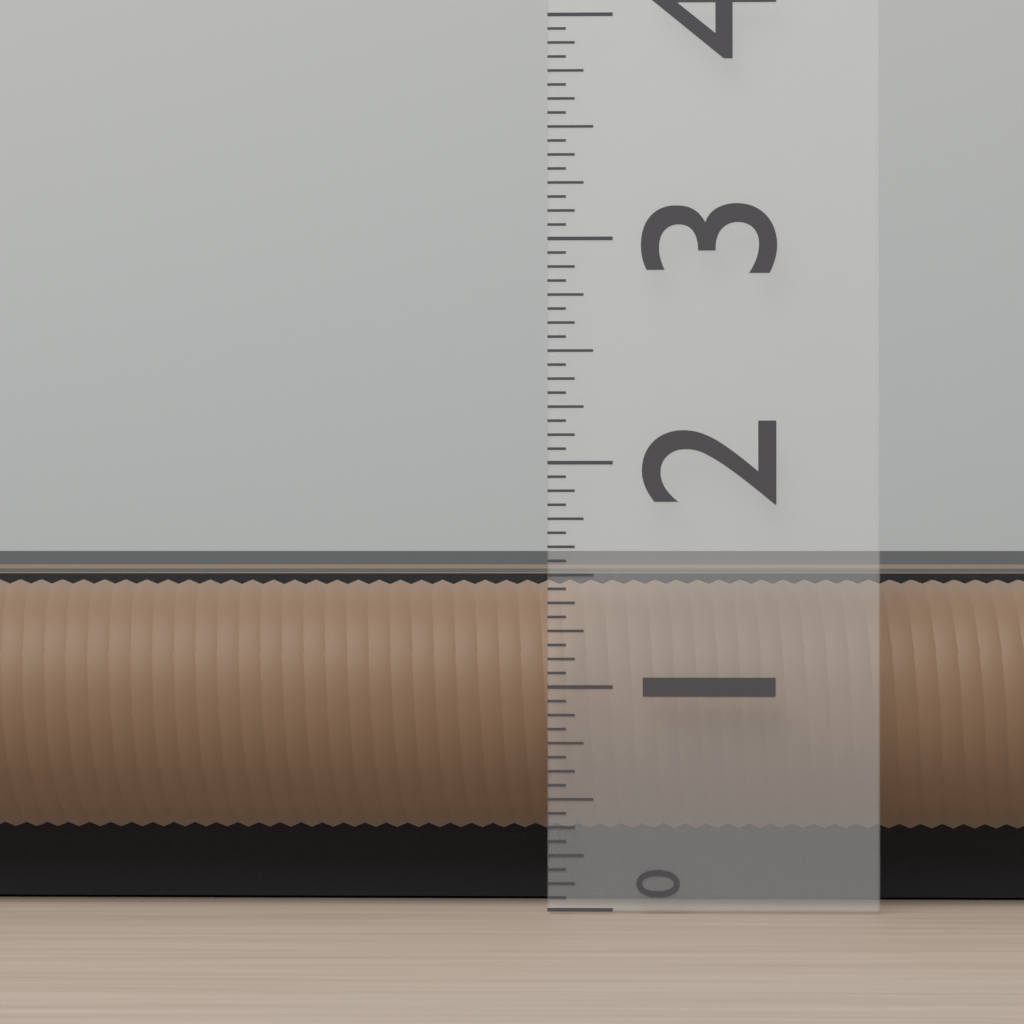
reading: 1.5000 (no unit)
